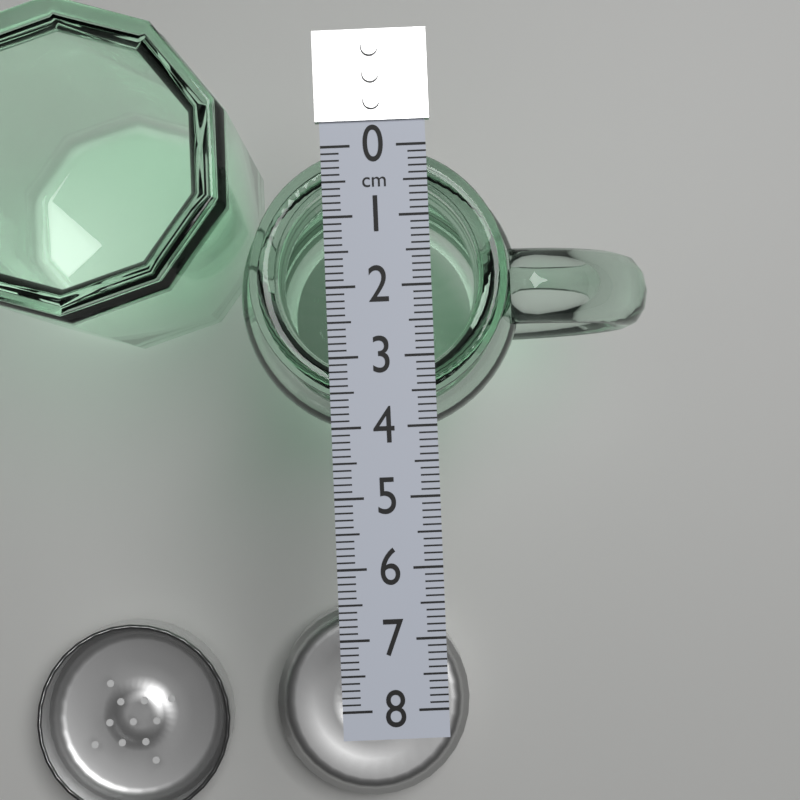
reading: 3.7 cm
